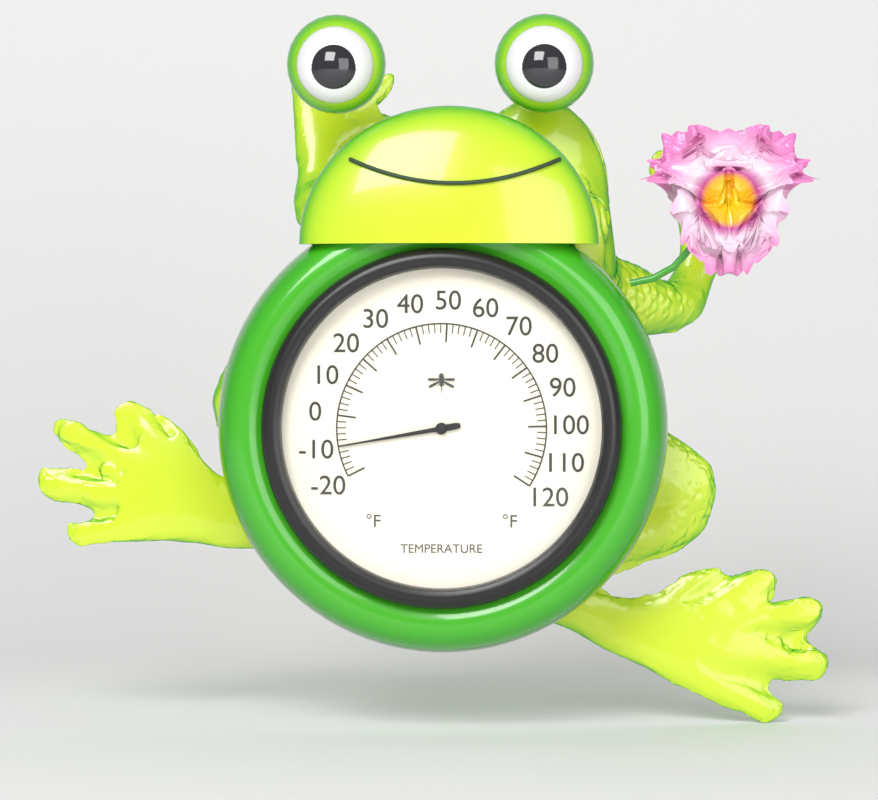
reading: -10 °F
